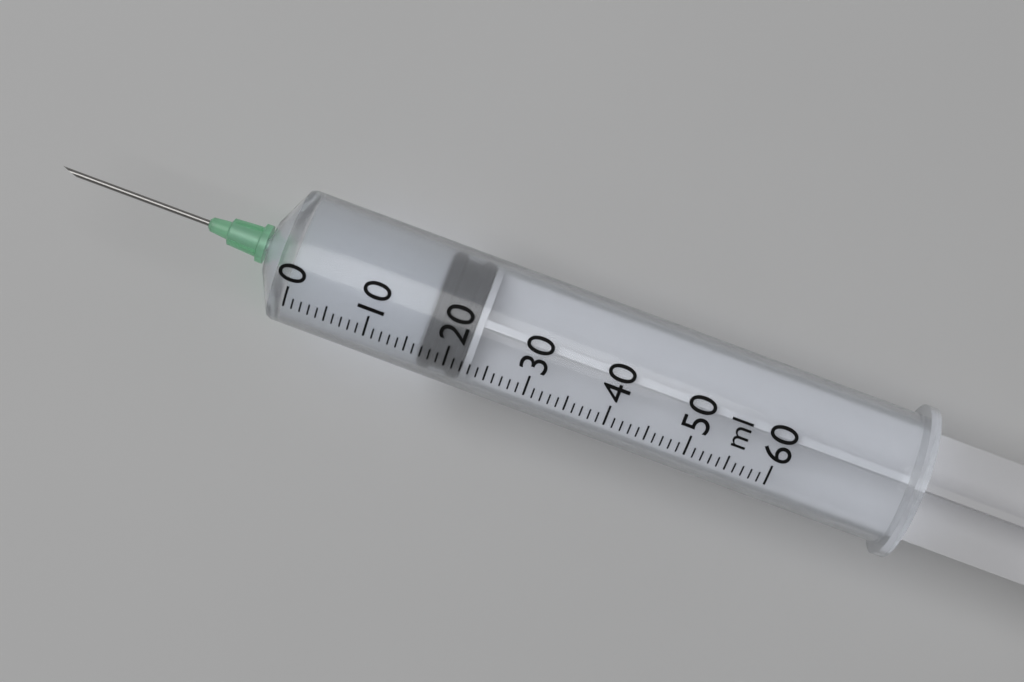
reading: 17 ml
